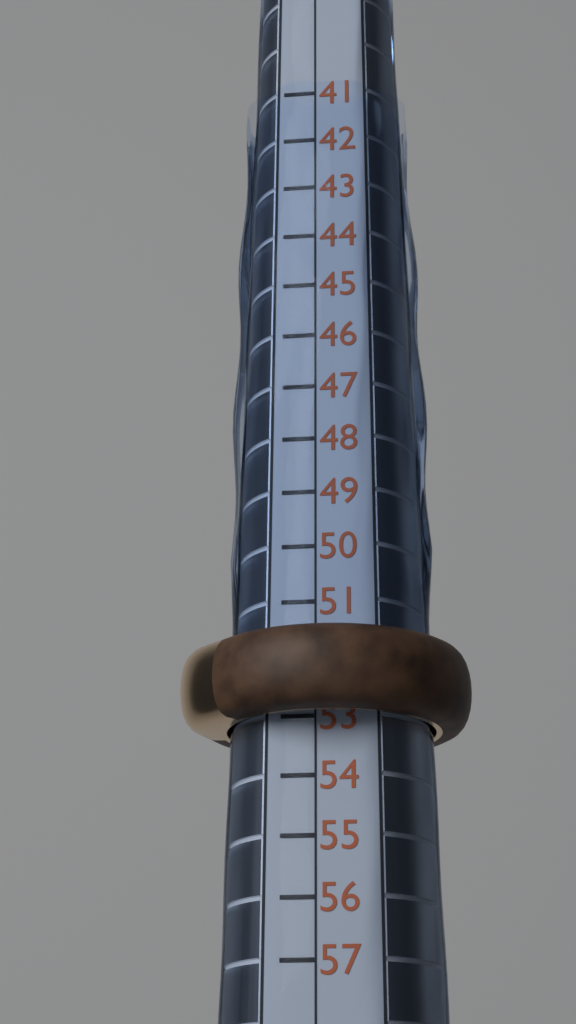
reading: 53 (no unit)
